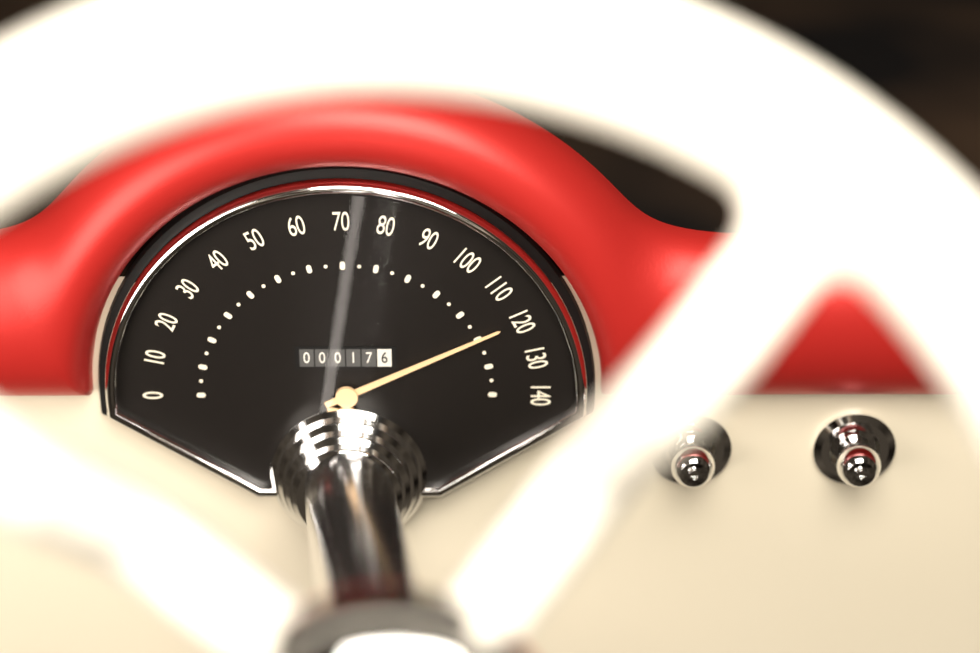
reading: 120 (no unit)
